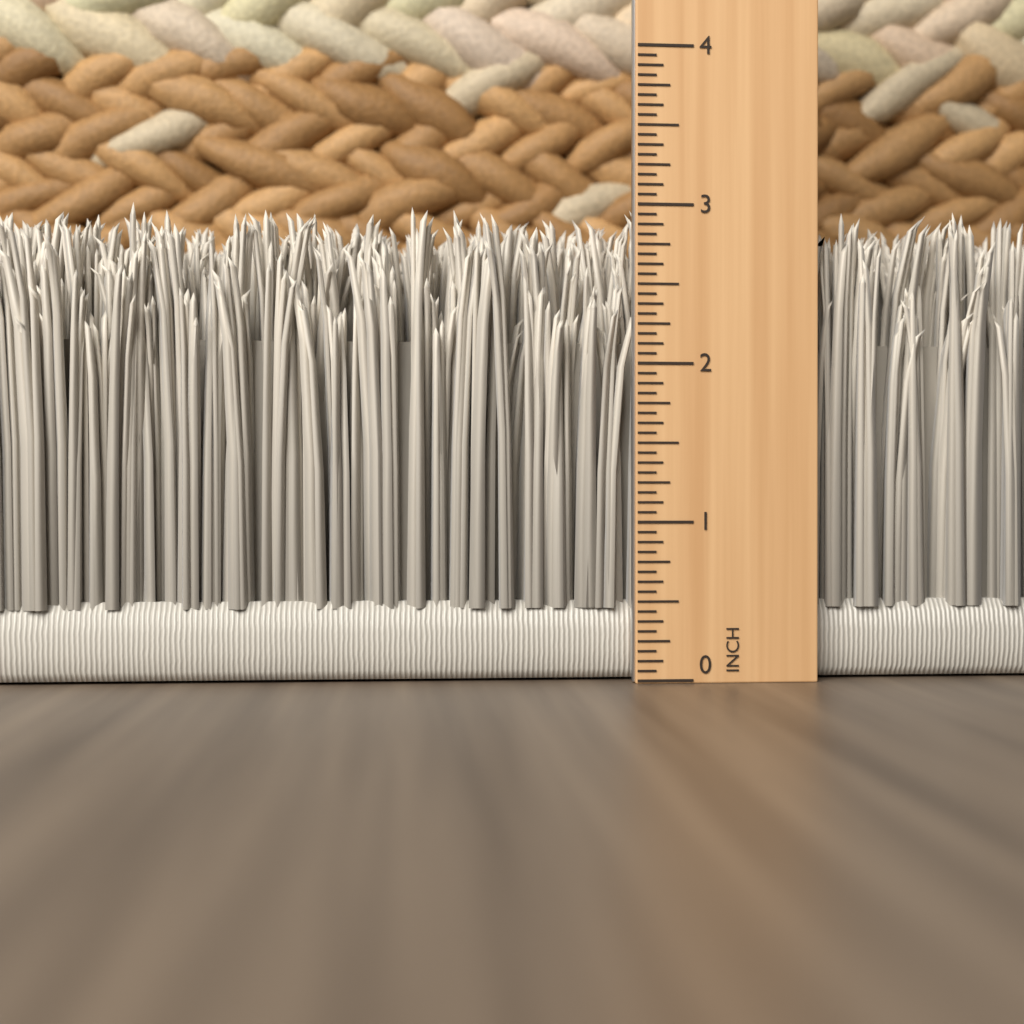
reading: 3.0000 in
